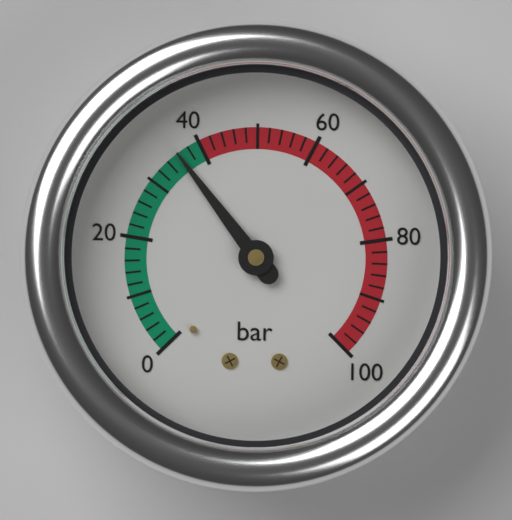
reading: 36 bar
